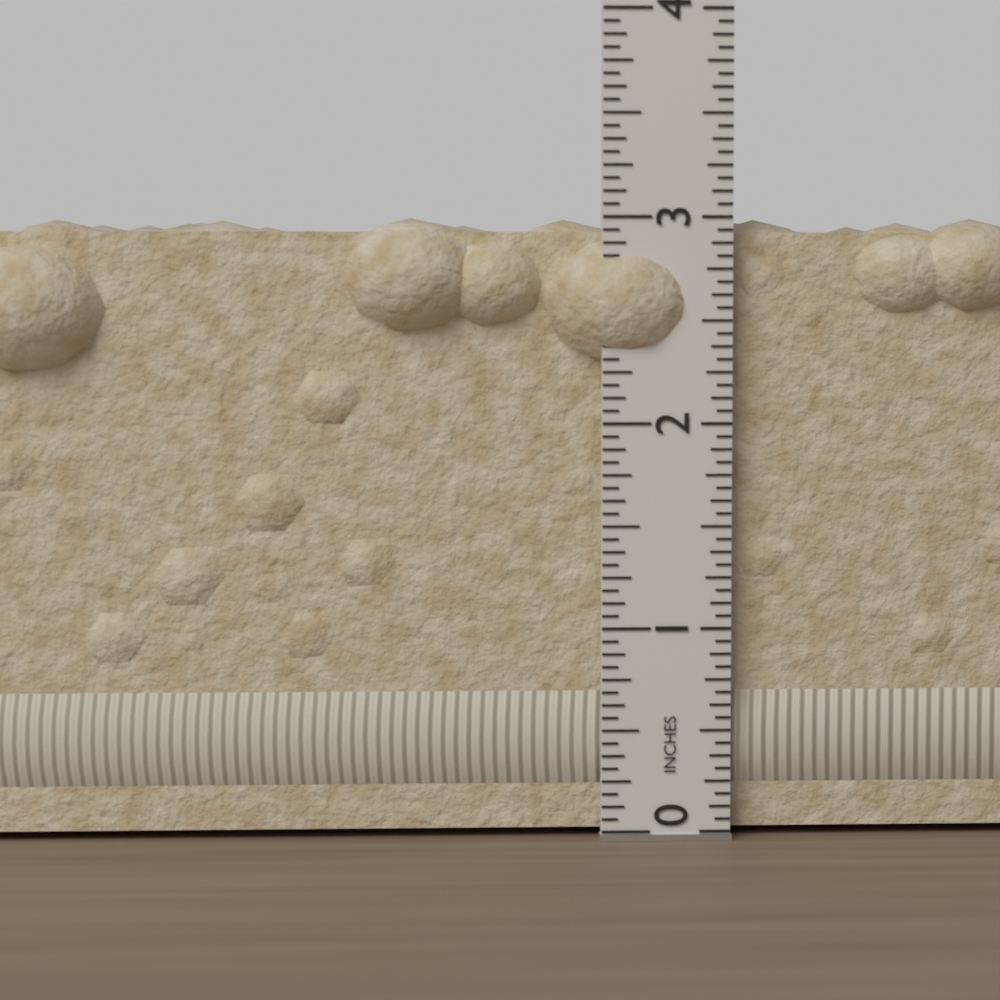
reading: 3.0000 in
